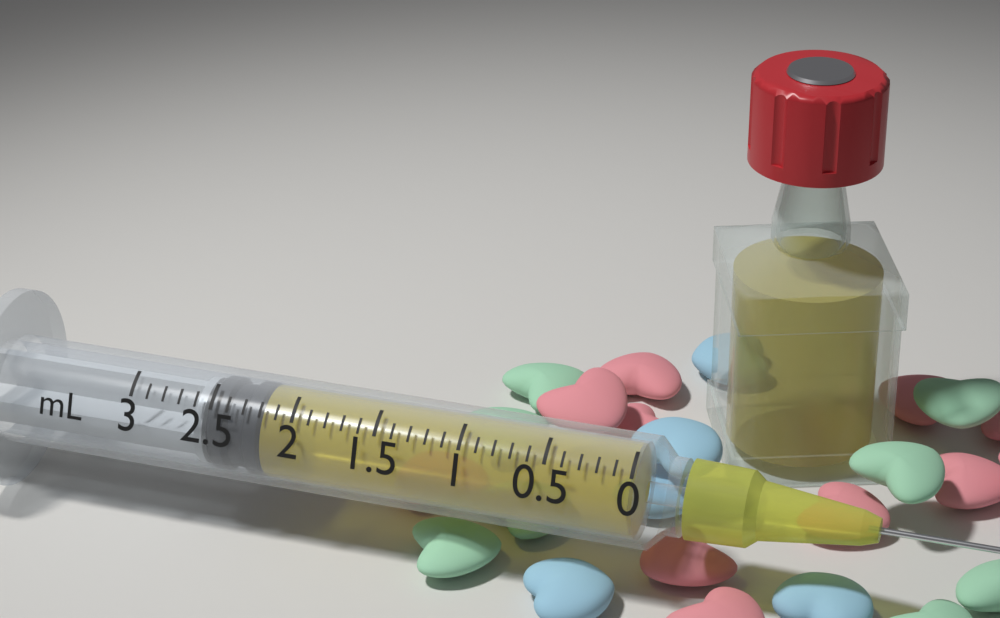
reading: 2.2 mL
